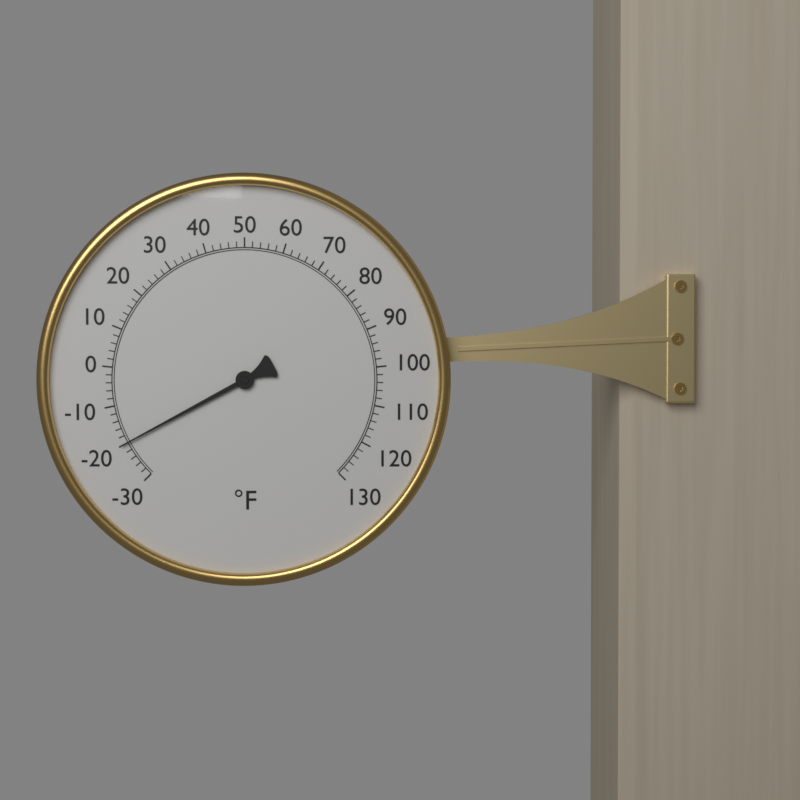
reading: -20 °F
